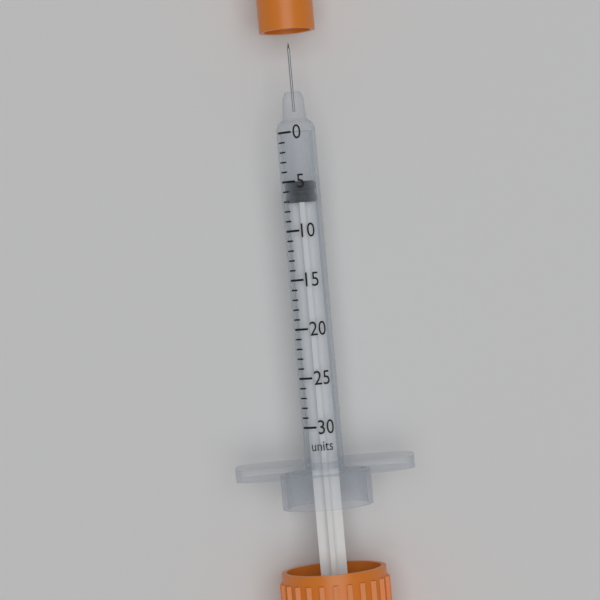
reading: 5 units
